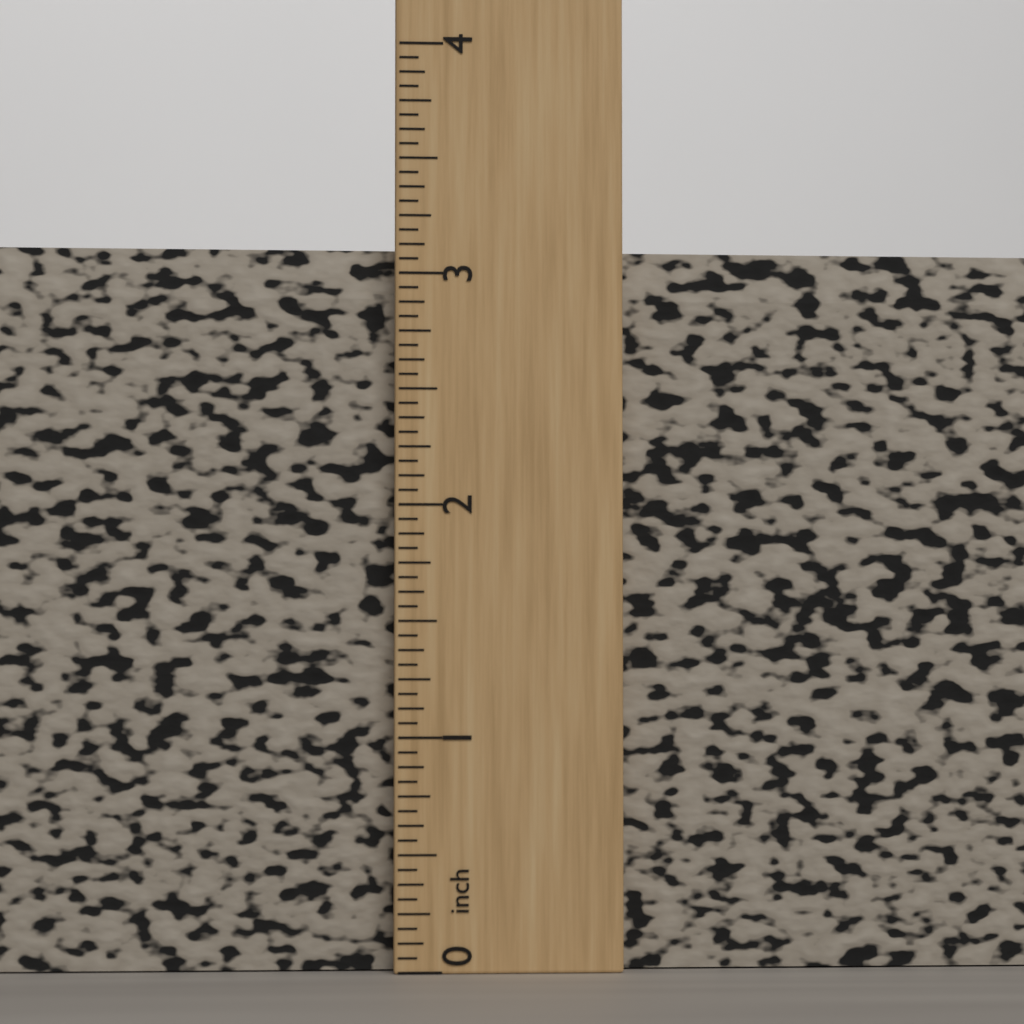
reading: 3.1250 inch
